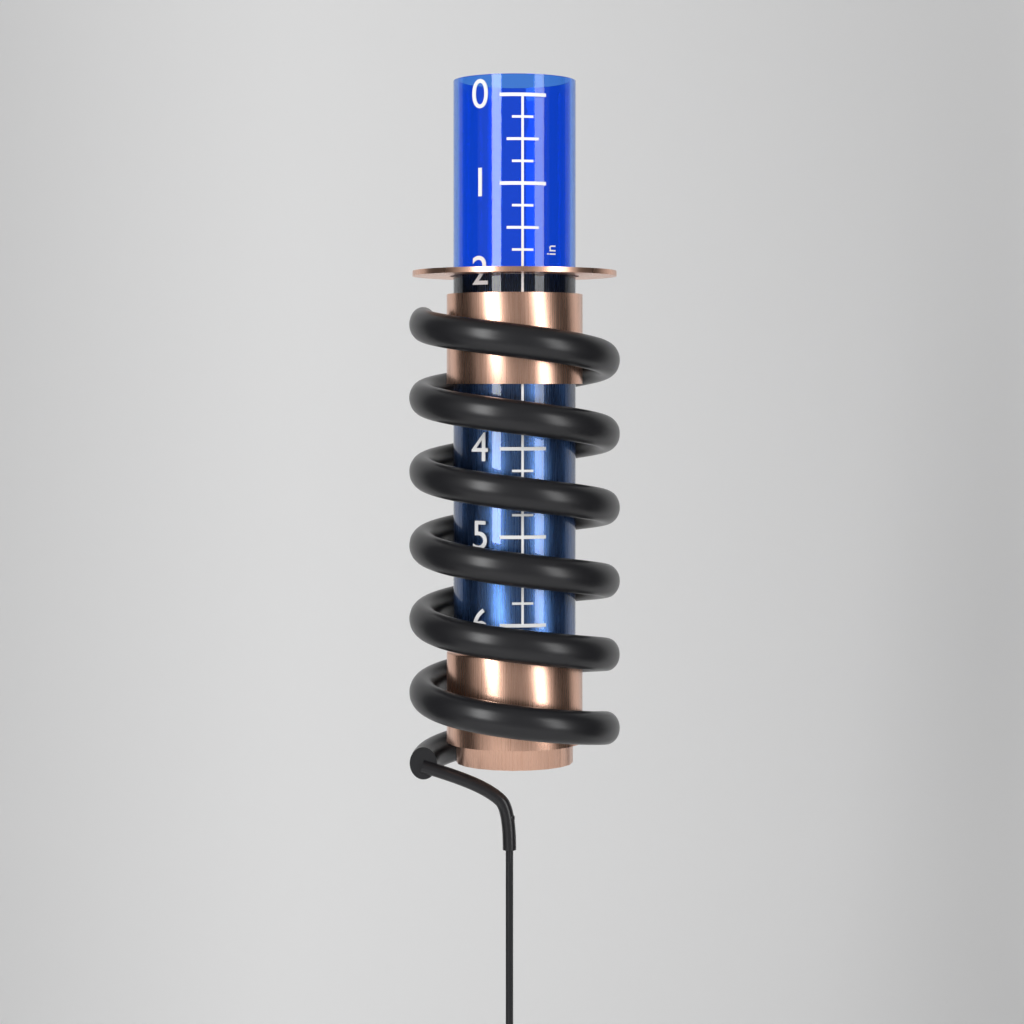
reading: 2.50 in
